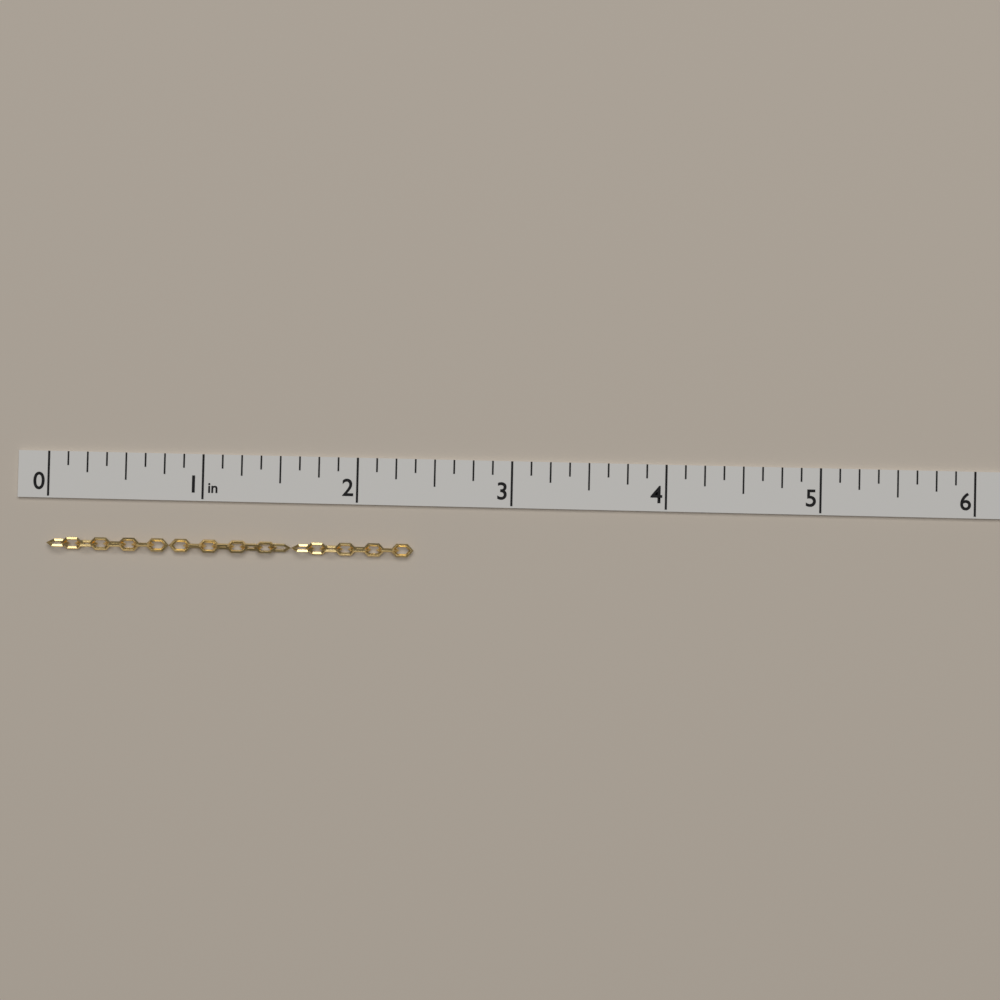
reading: 2.375 in
